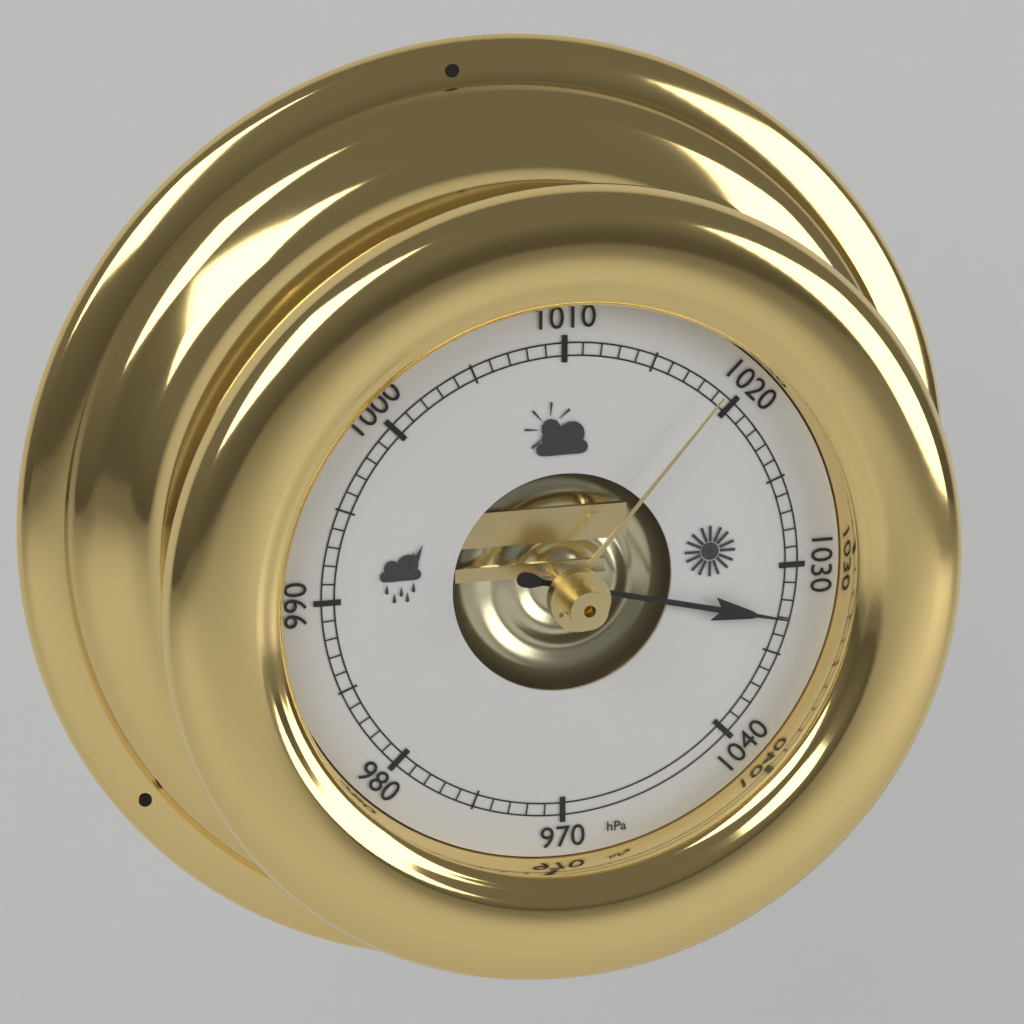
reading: 1033 hPa
